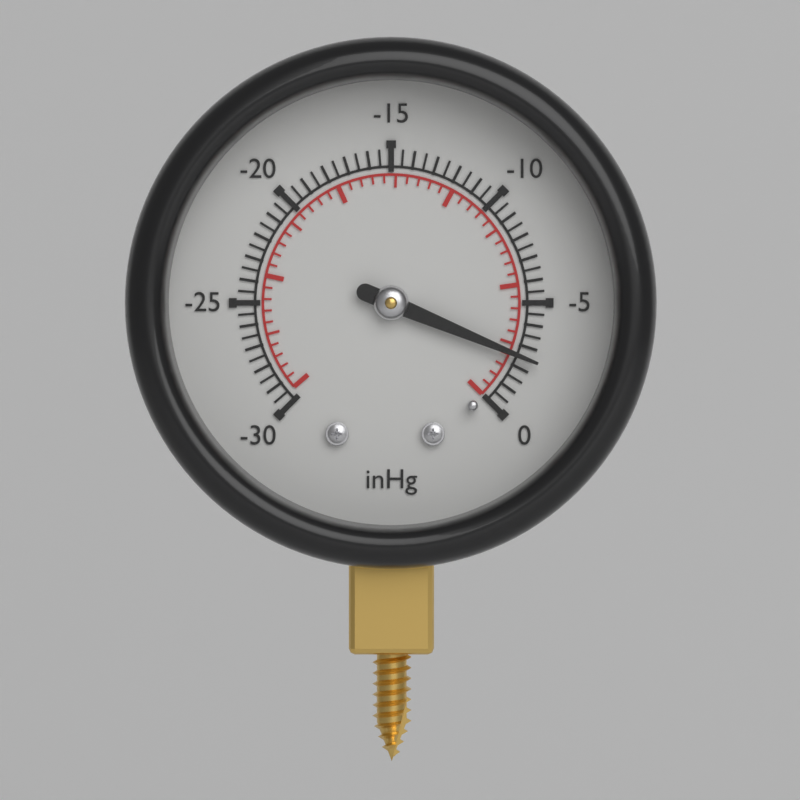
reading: -2.5 inHg
